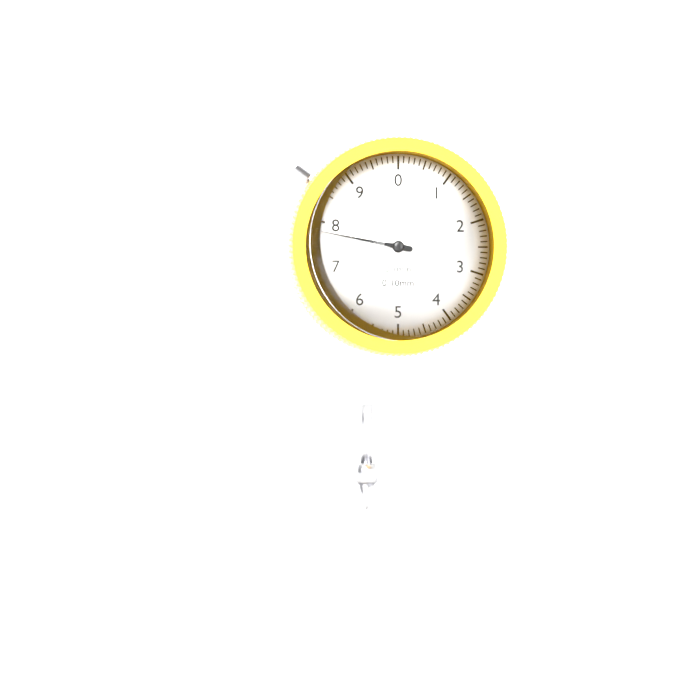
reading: 7.8 mm
